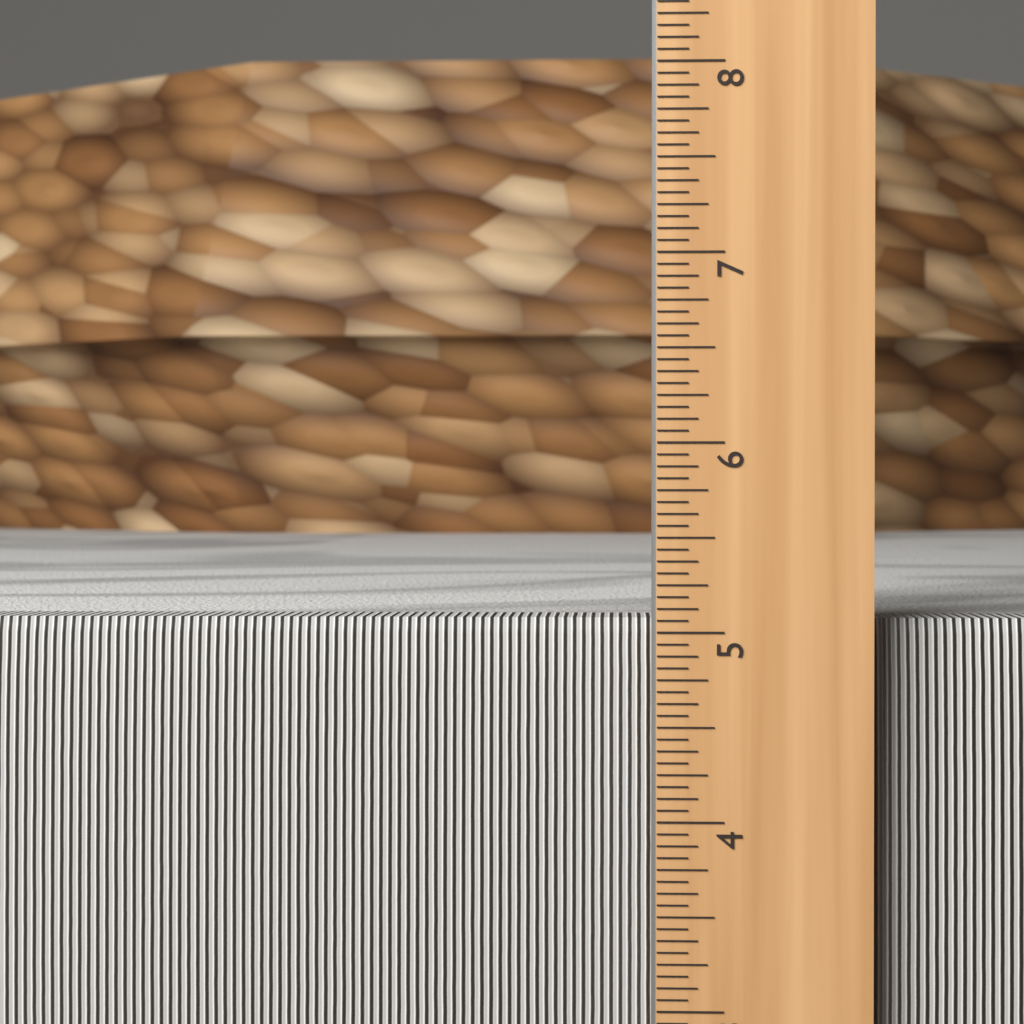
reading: 5.0625 in
